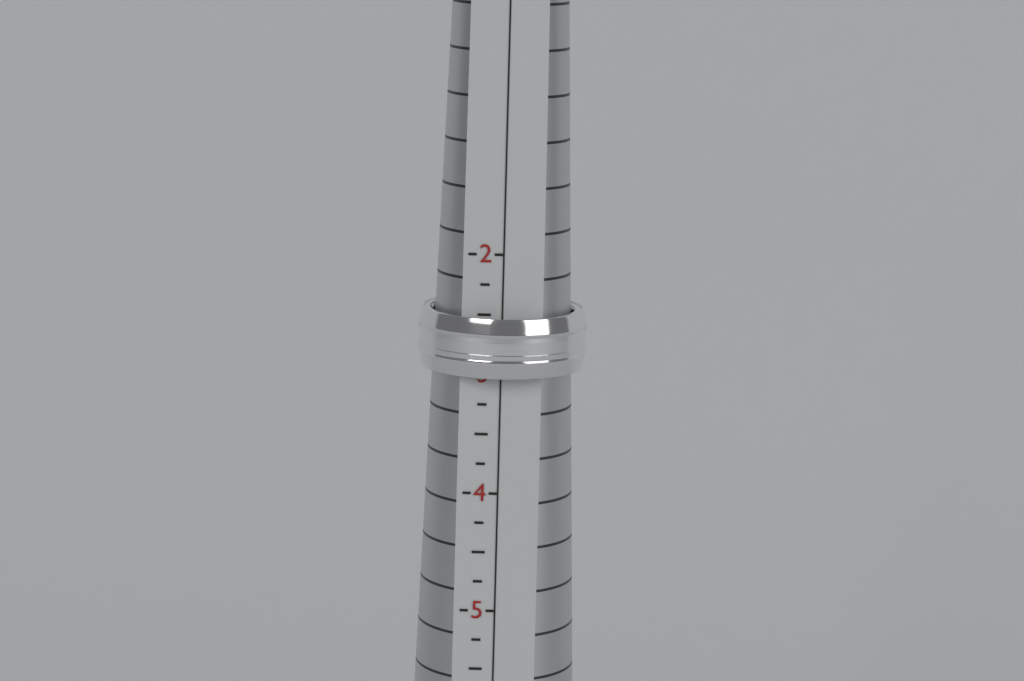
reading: 3.00 (no unit)
